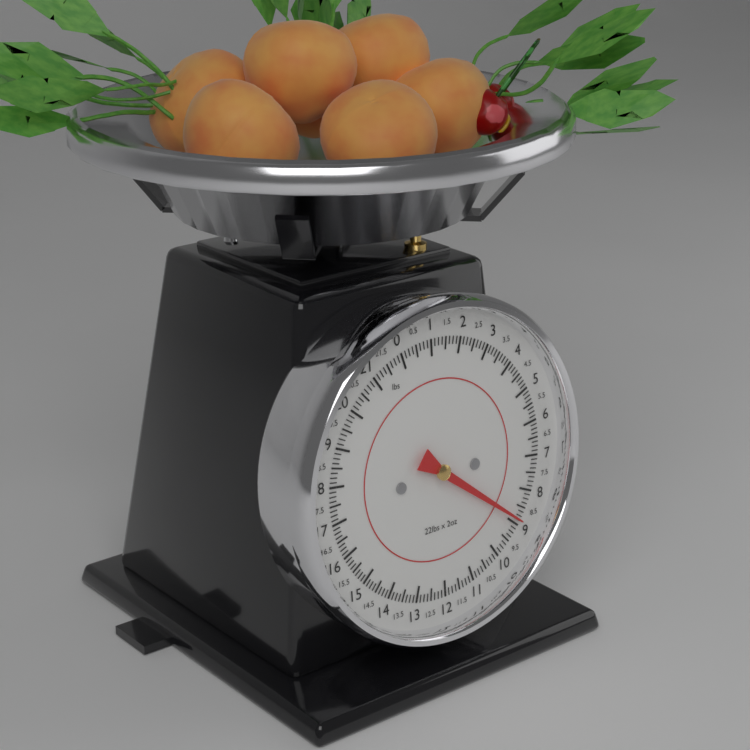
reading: 8.875 lbs
